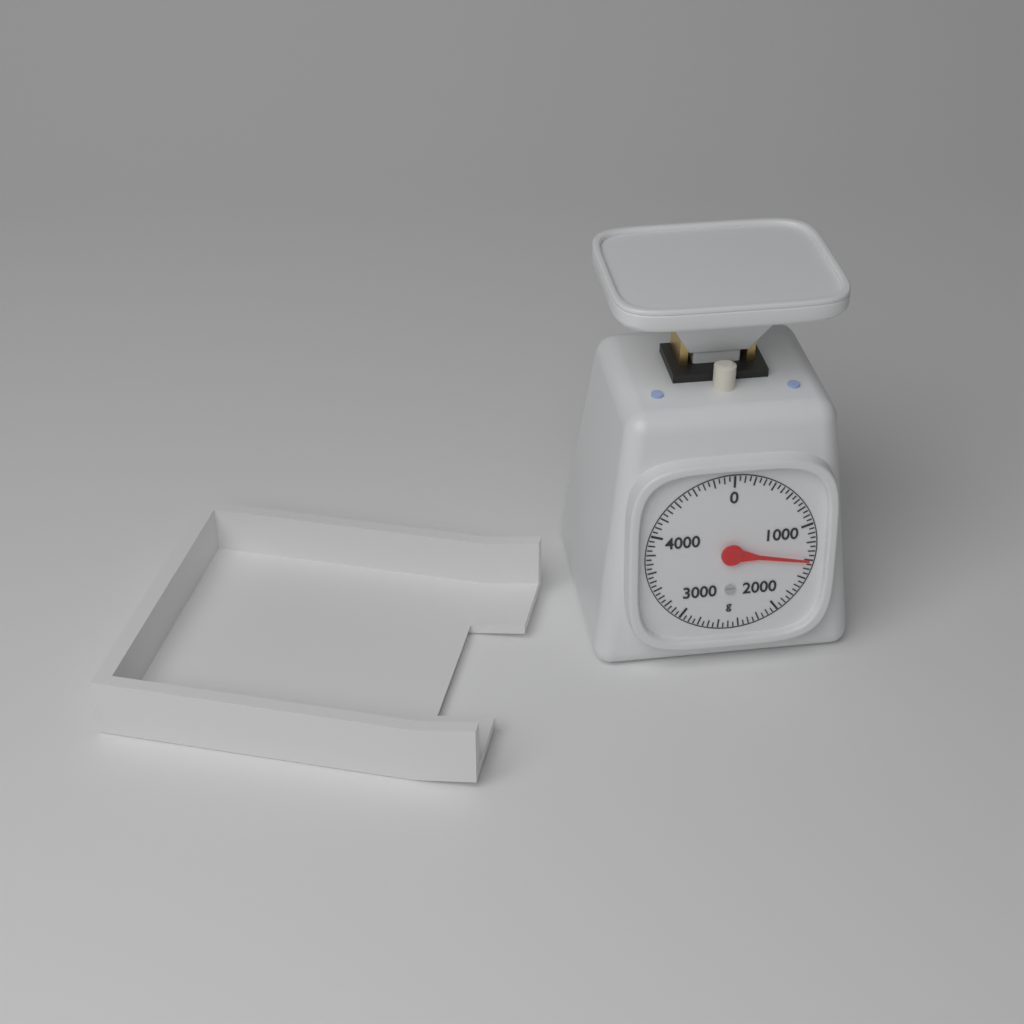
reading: 1400 g
